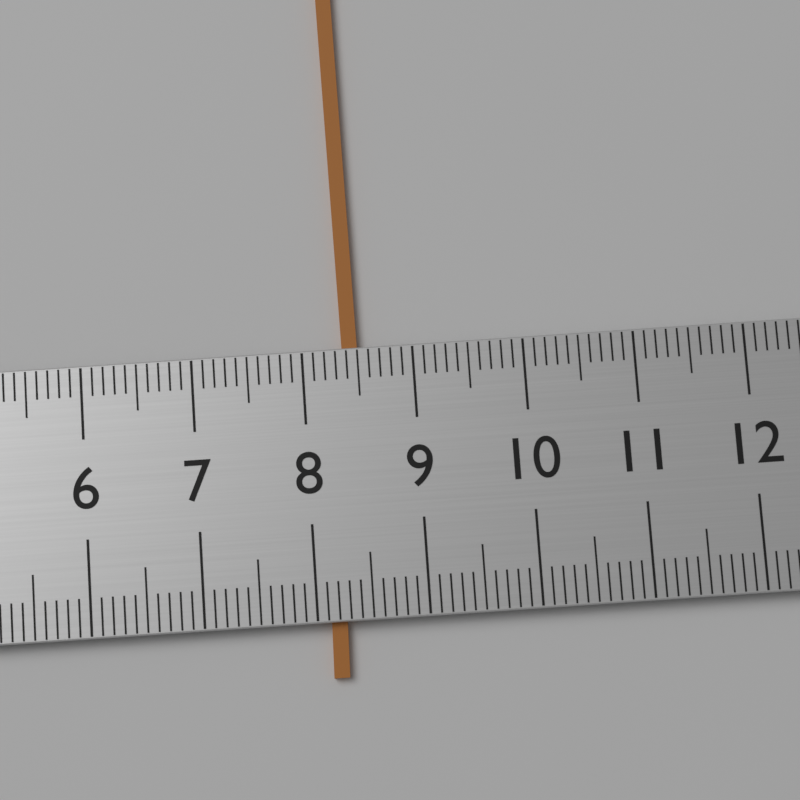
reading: 8.5 (no unit)
